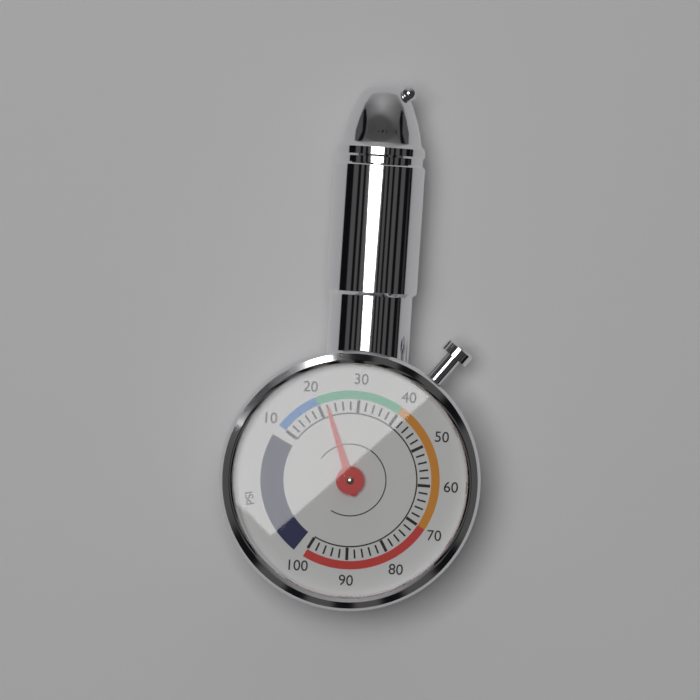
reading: 22 psi
